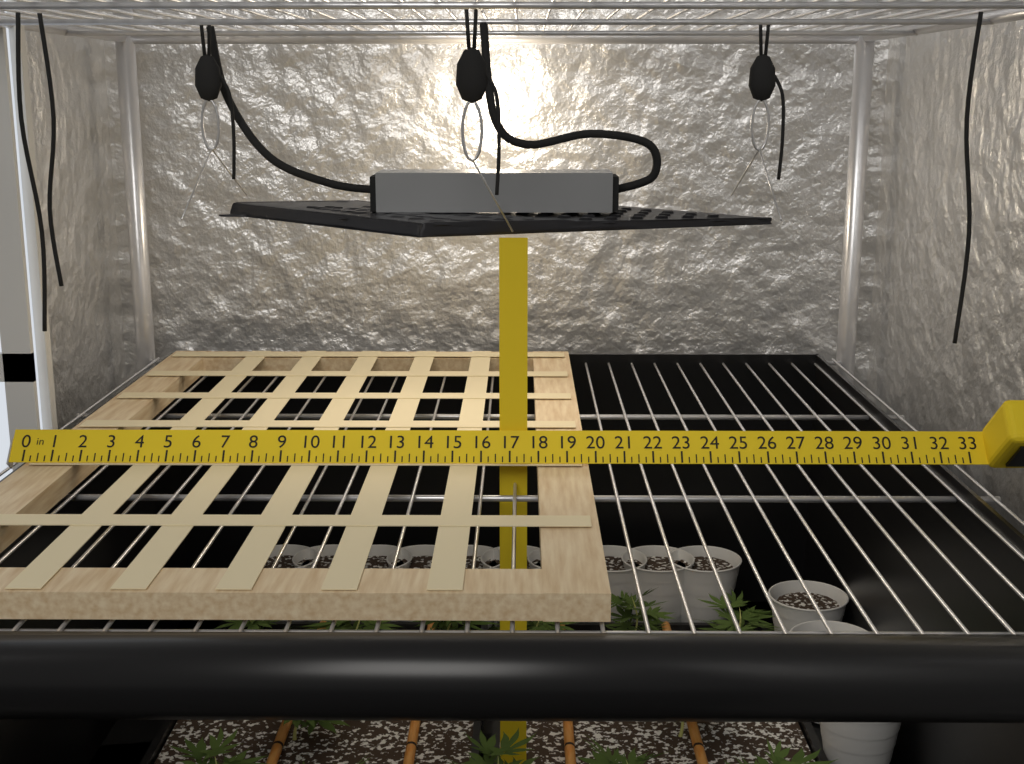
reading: 19.75 in
